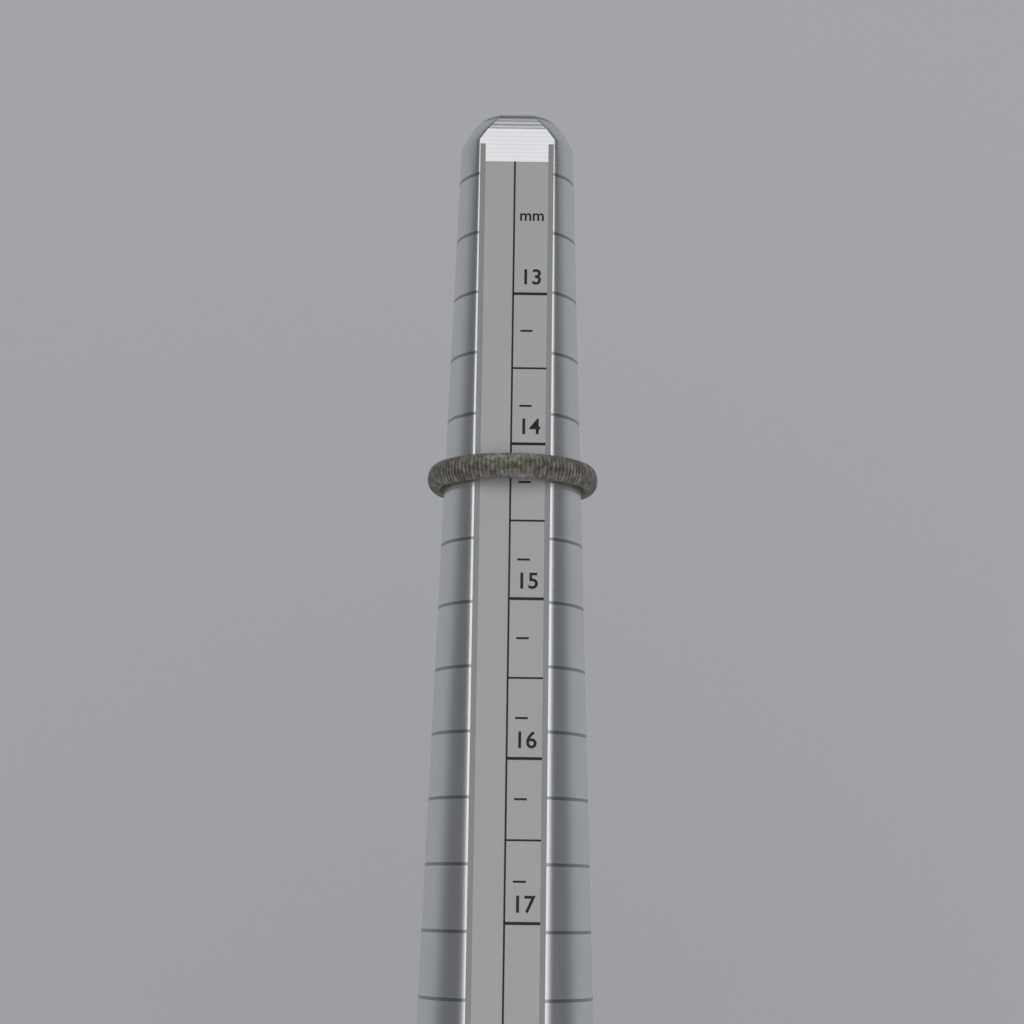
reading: 14.25 mm
